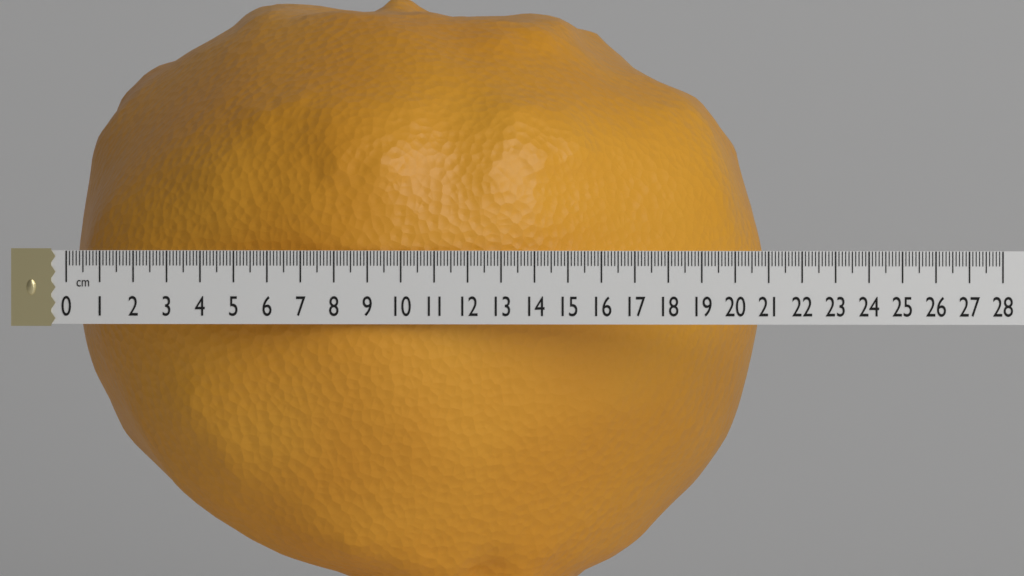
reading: 20.6 cm
